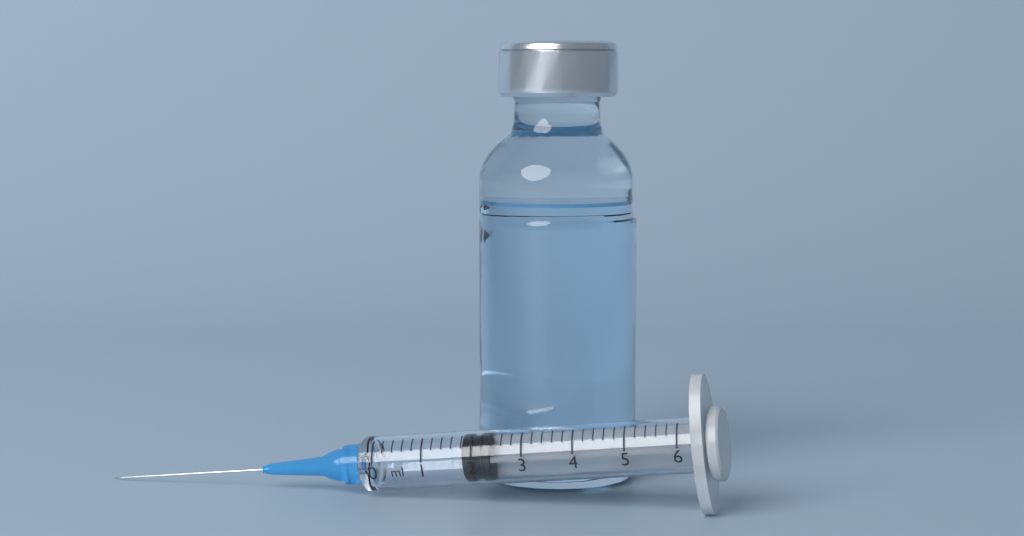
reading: 1.8 ml
